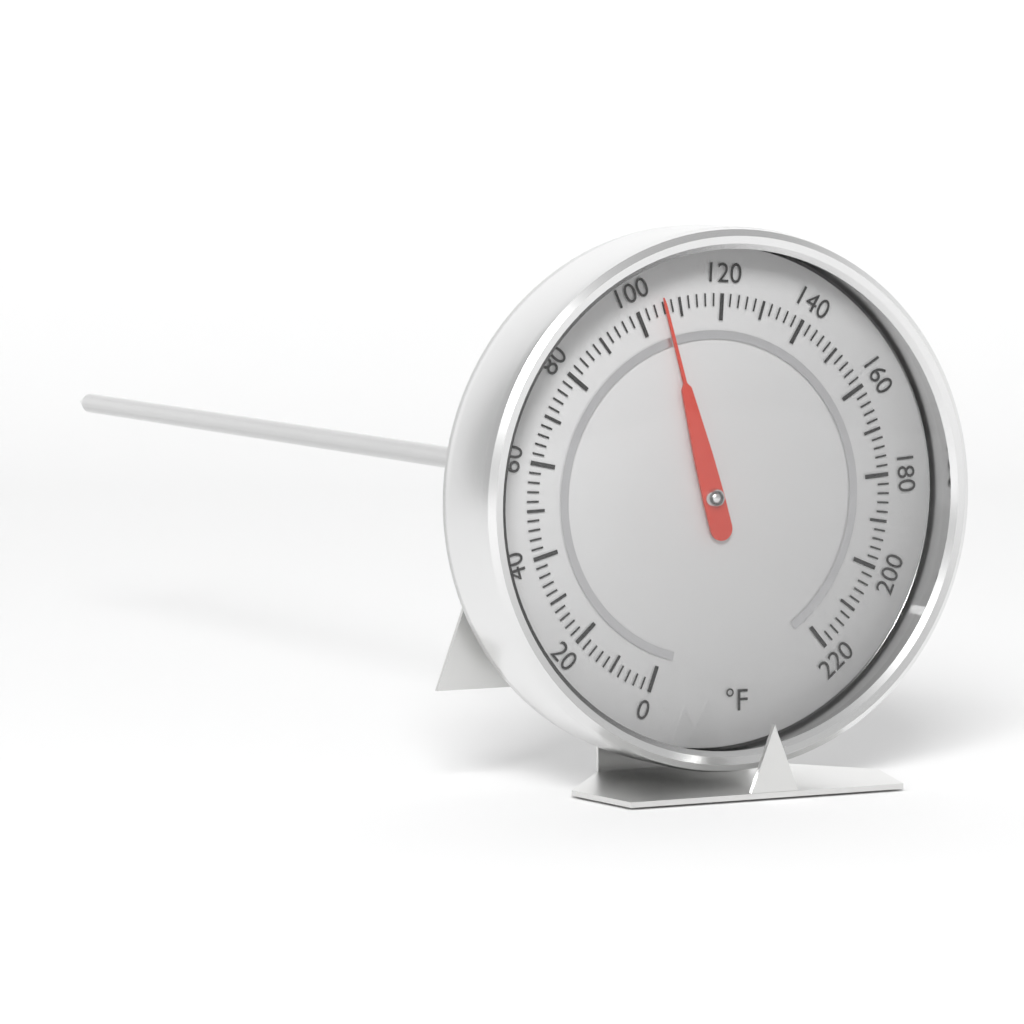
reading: 106 °F
